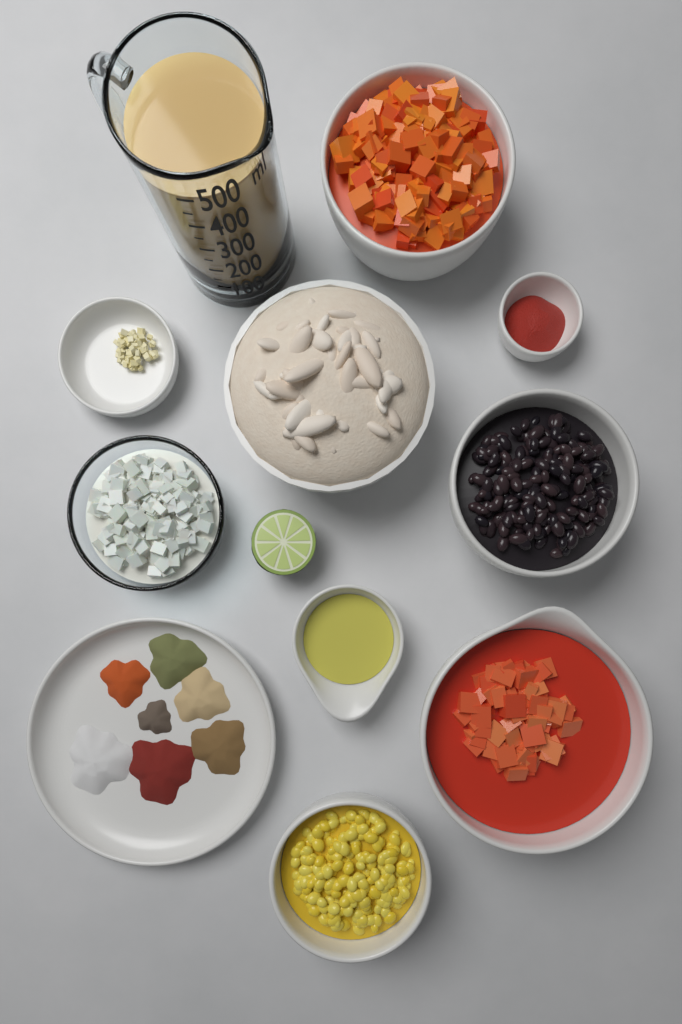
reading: 500 ml
